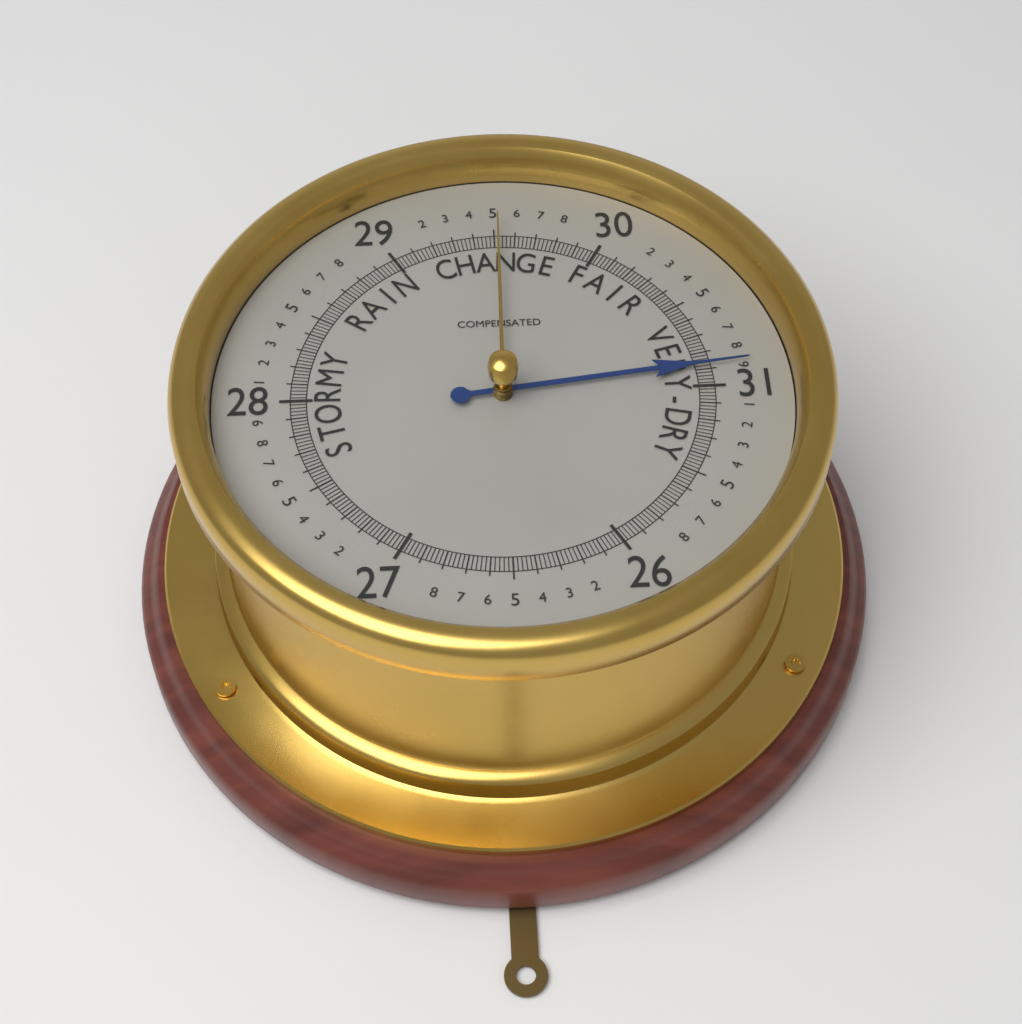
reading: 30.88 (no unit)
